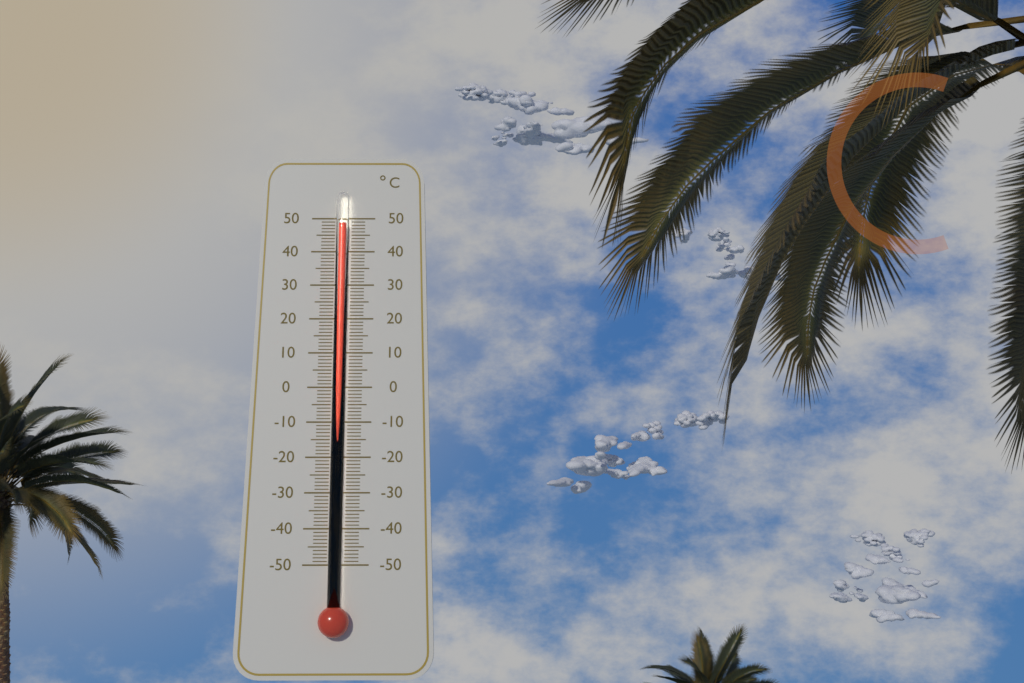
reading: 48 °C
